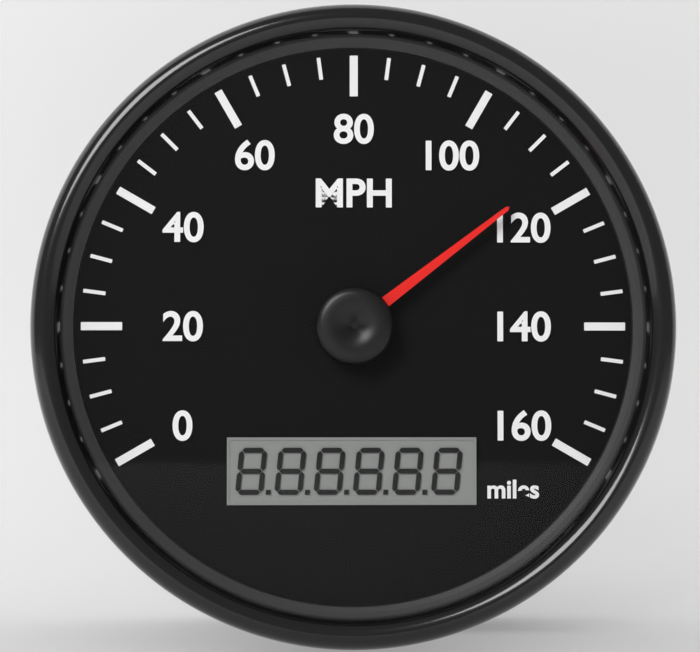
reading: 115 mph
